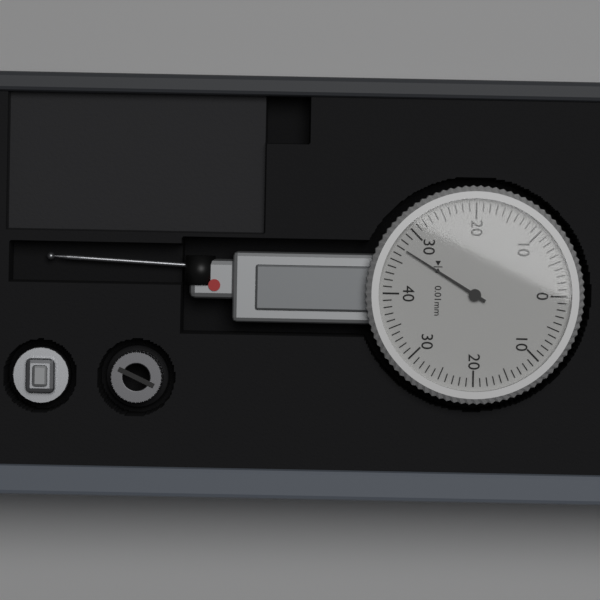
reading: 0.33 mm
